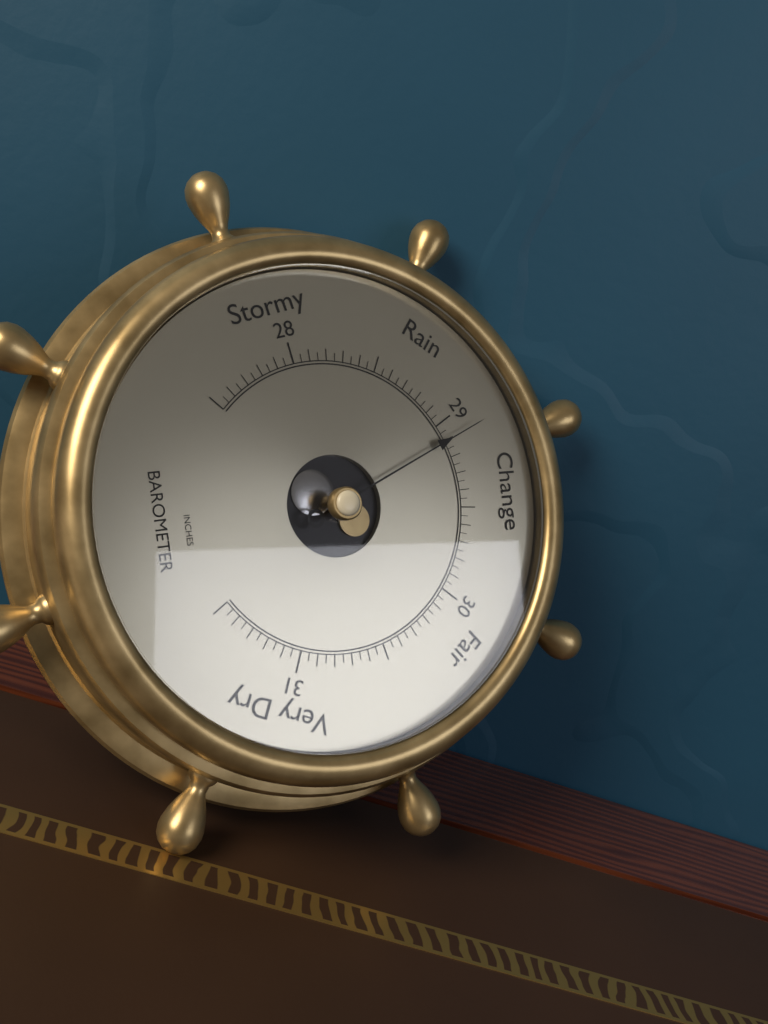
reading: 29.10 inHg
